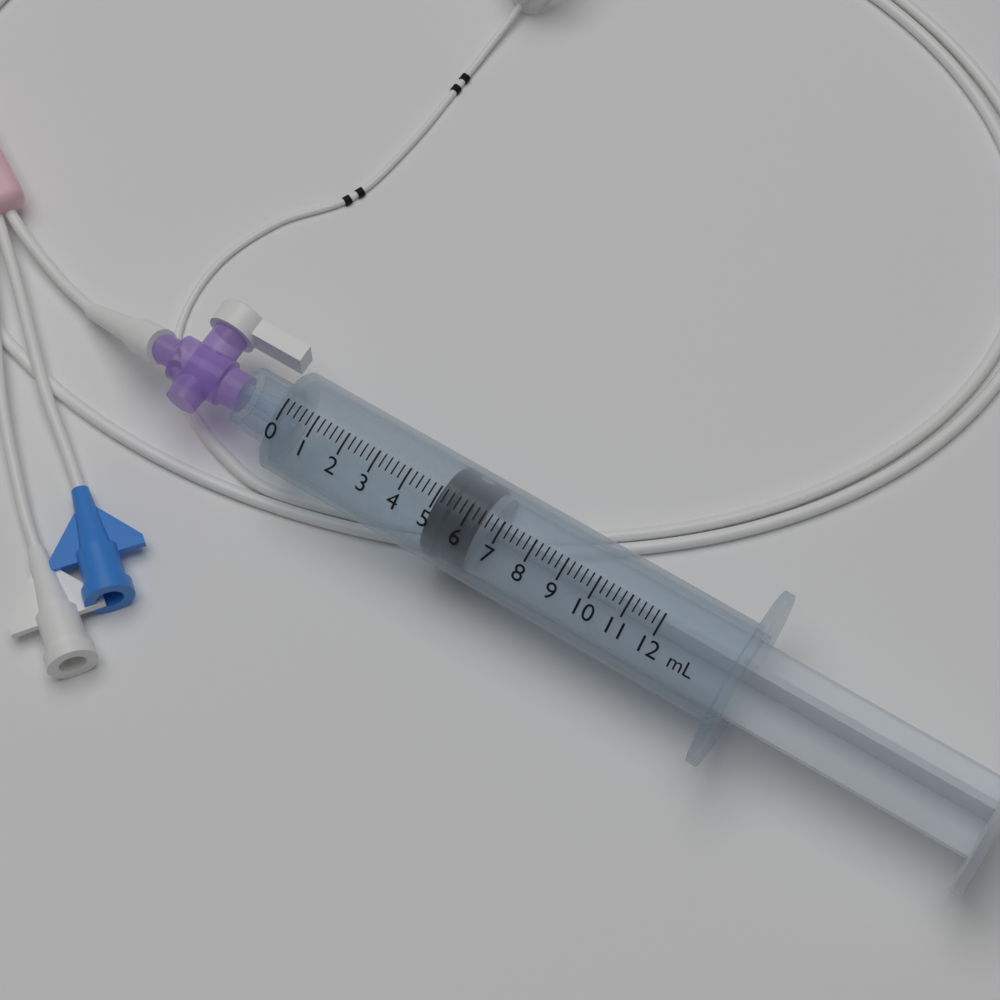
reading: 5.0 mL
